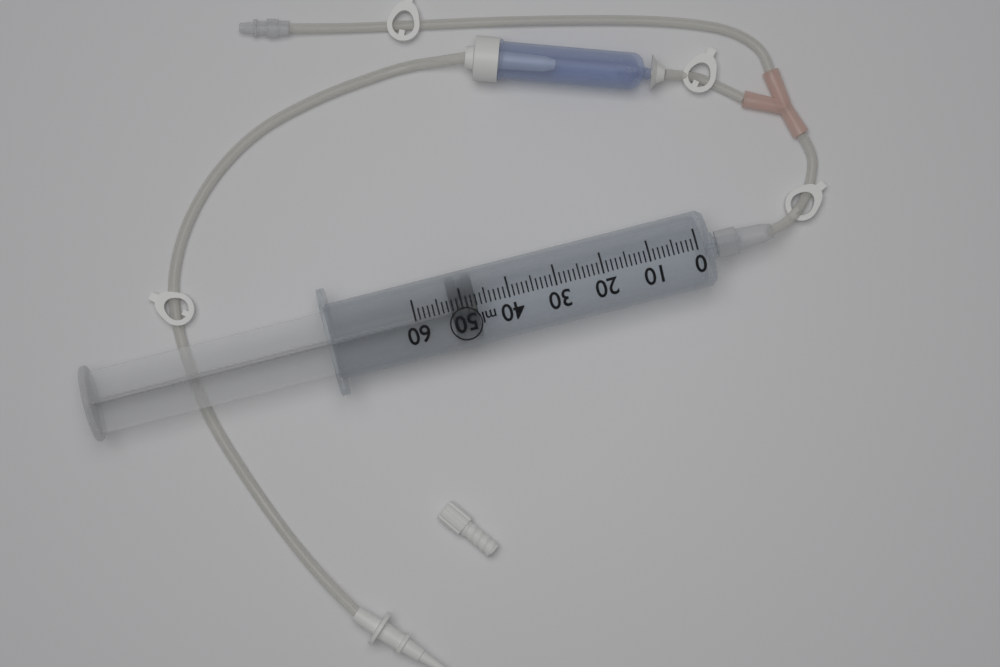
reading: 47 ml
